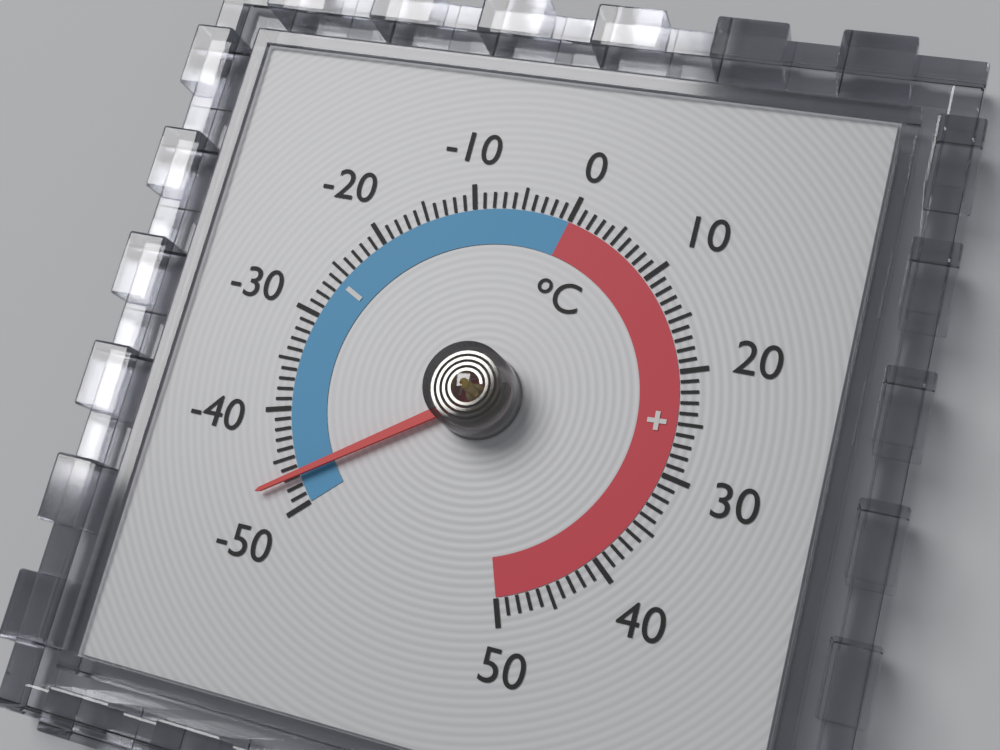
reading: -47 °C
